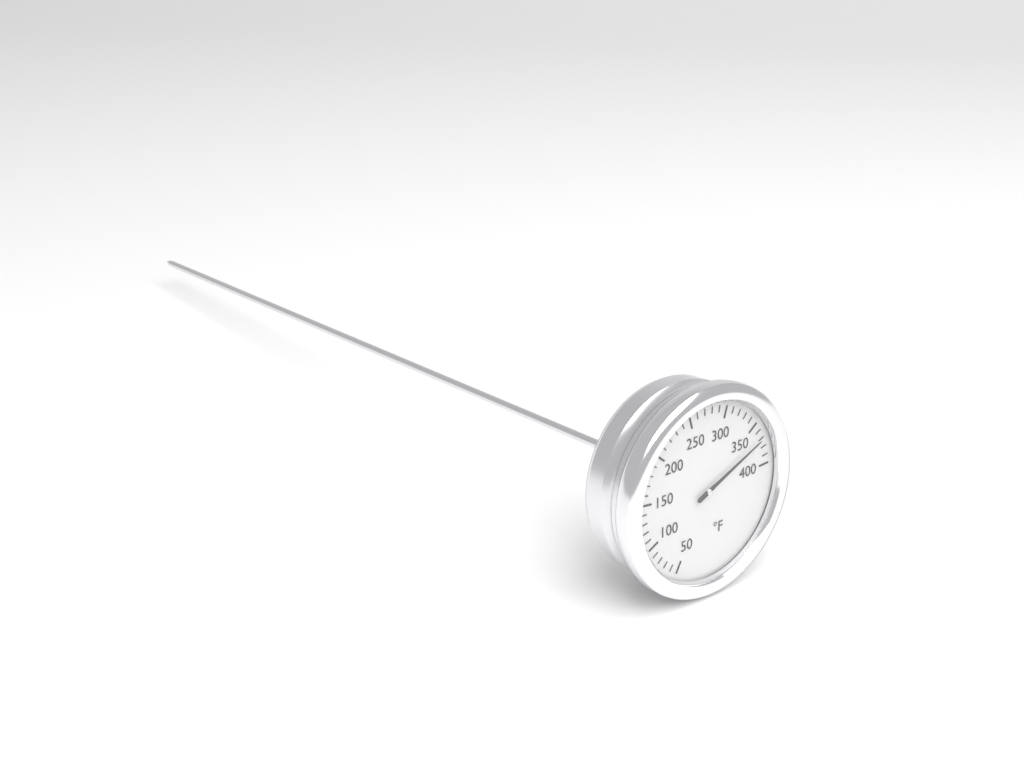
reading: 370 °F
